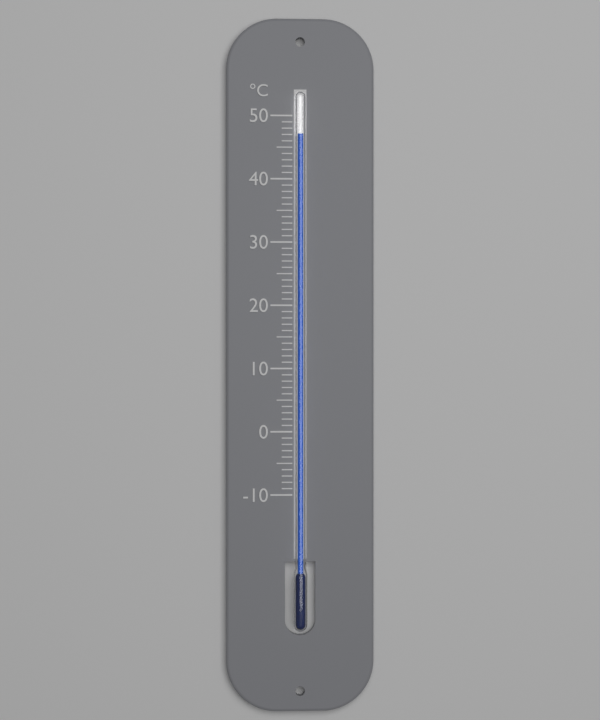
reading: 47 °C
